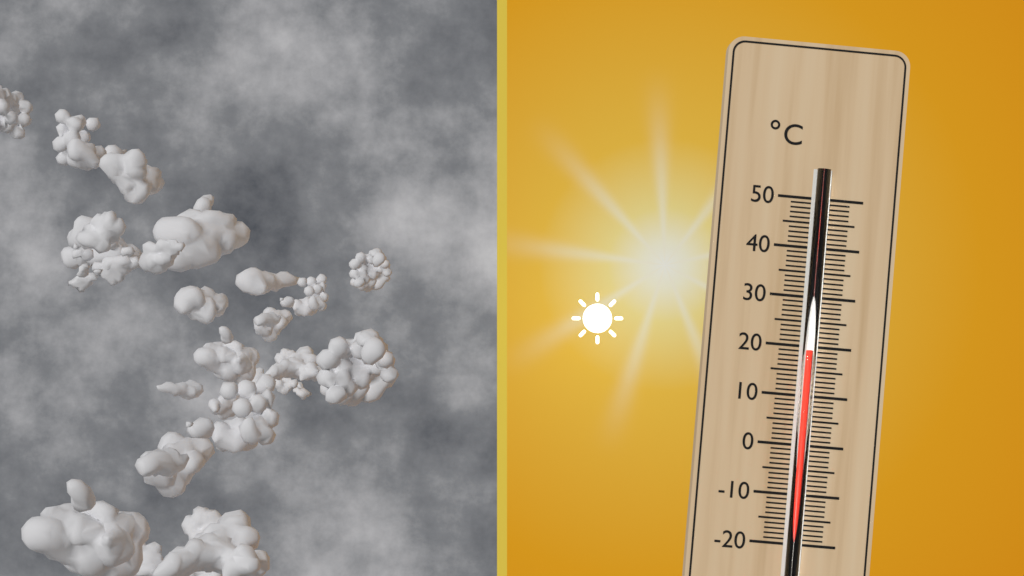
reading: 19 °C
